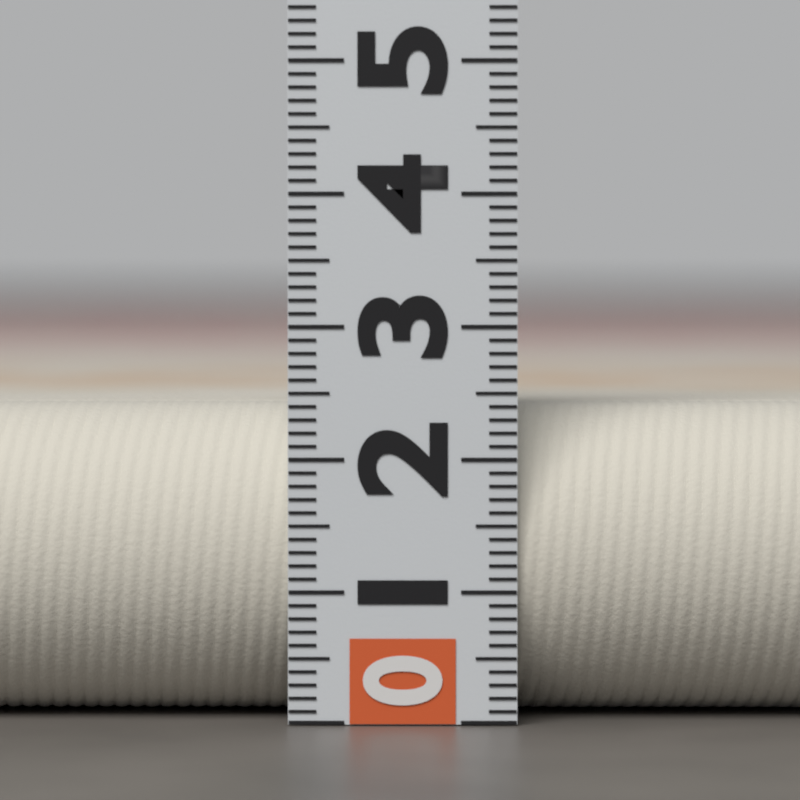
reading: 2.4 (no unit)
